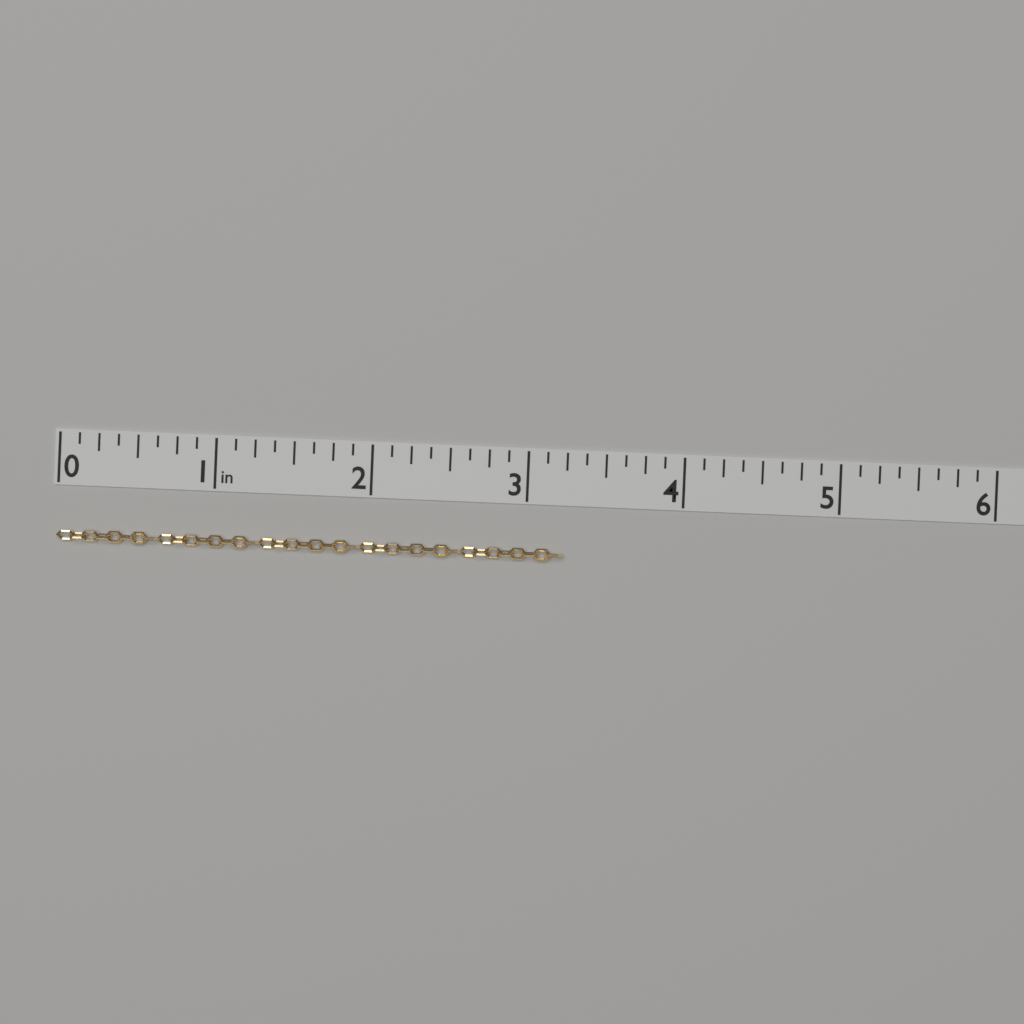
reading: 3.250 in
